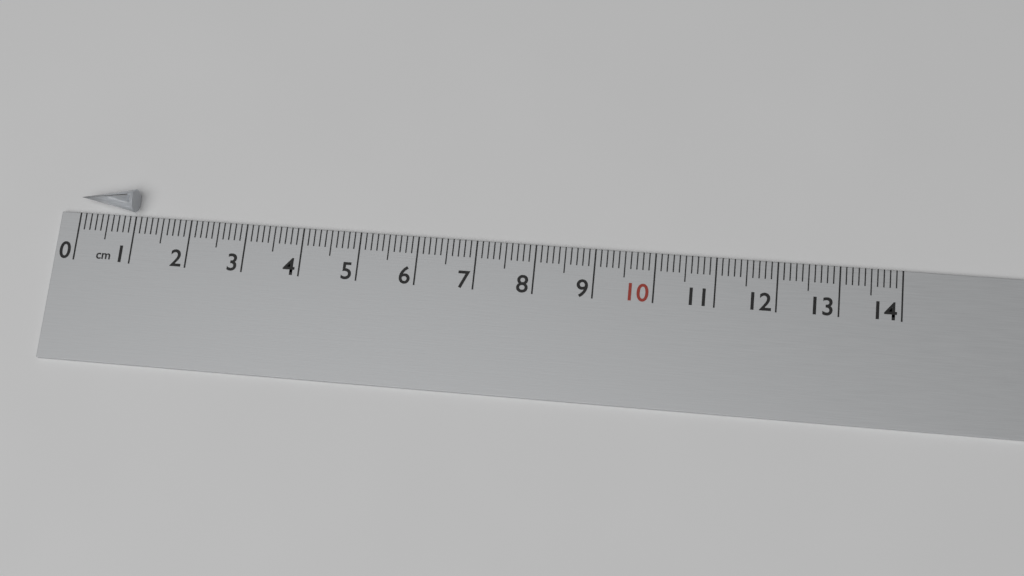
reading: 1.0 cm
